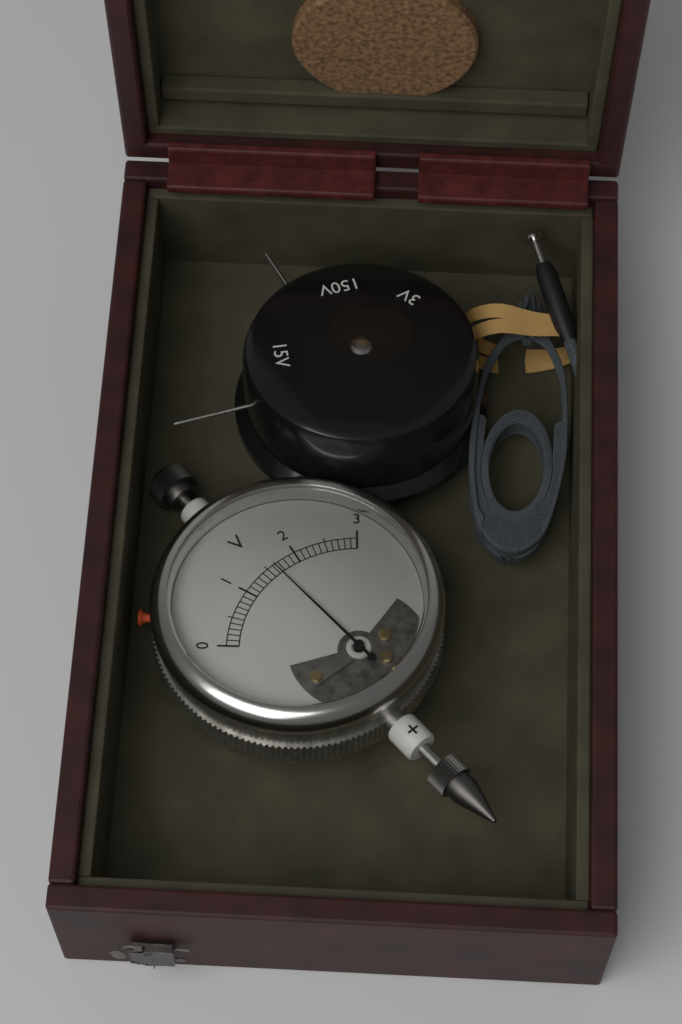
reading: 1.6 V
